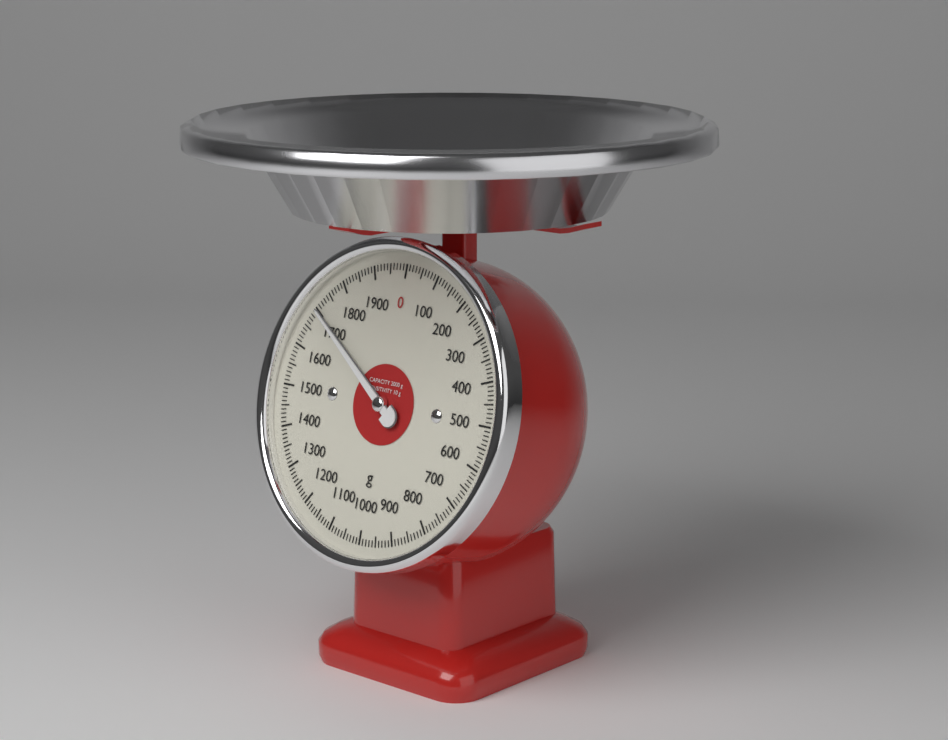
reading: 1700 g
